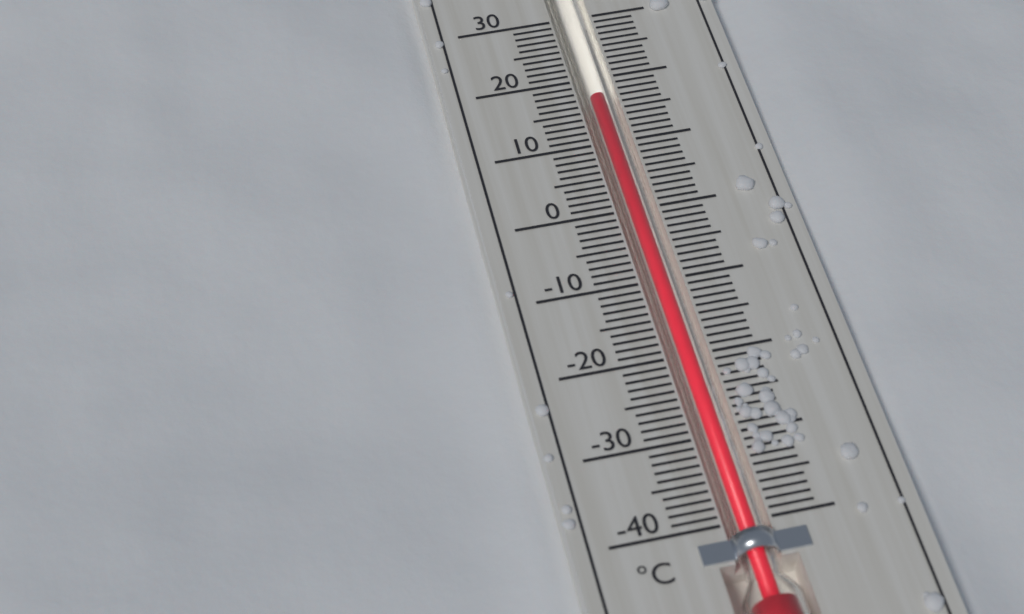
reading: 17 °C
